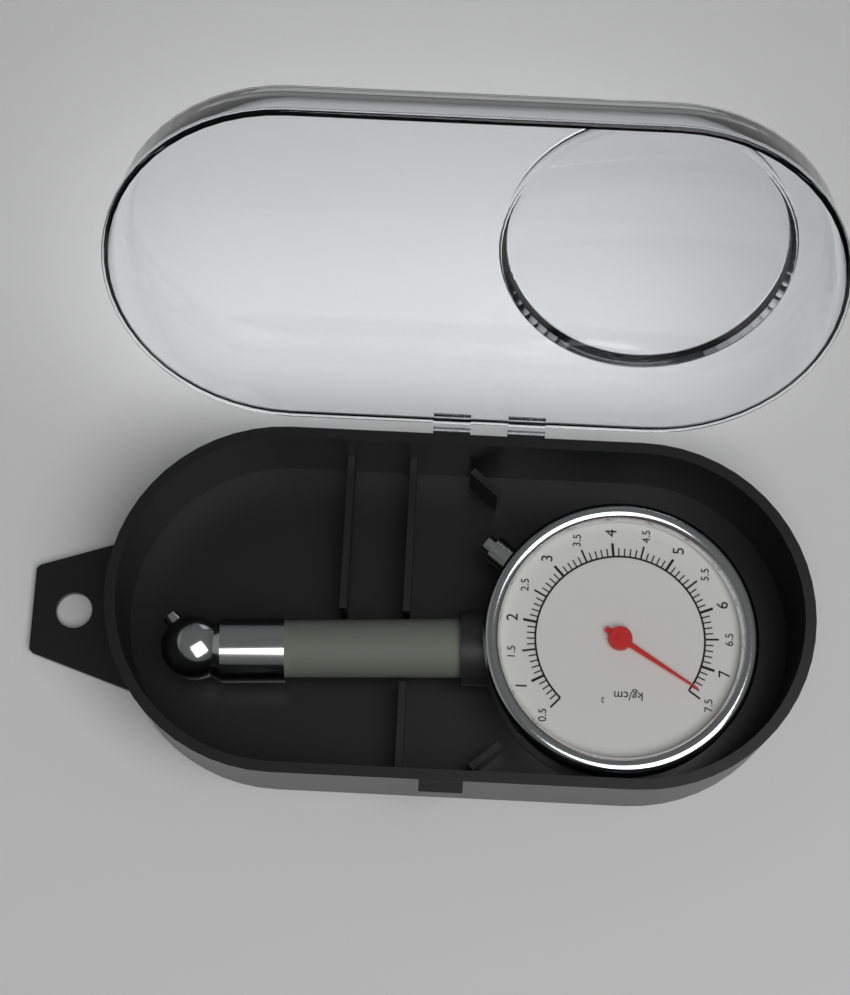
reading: 7.4 kg/cm²
